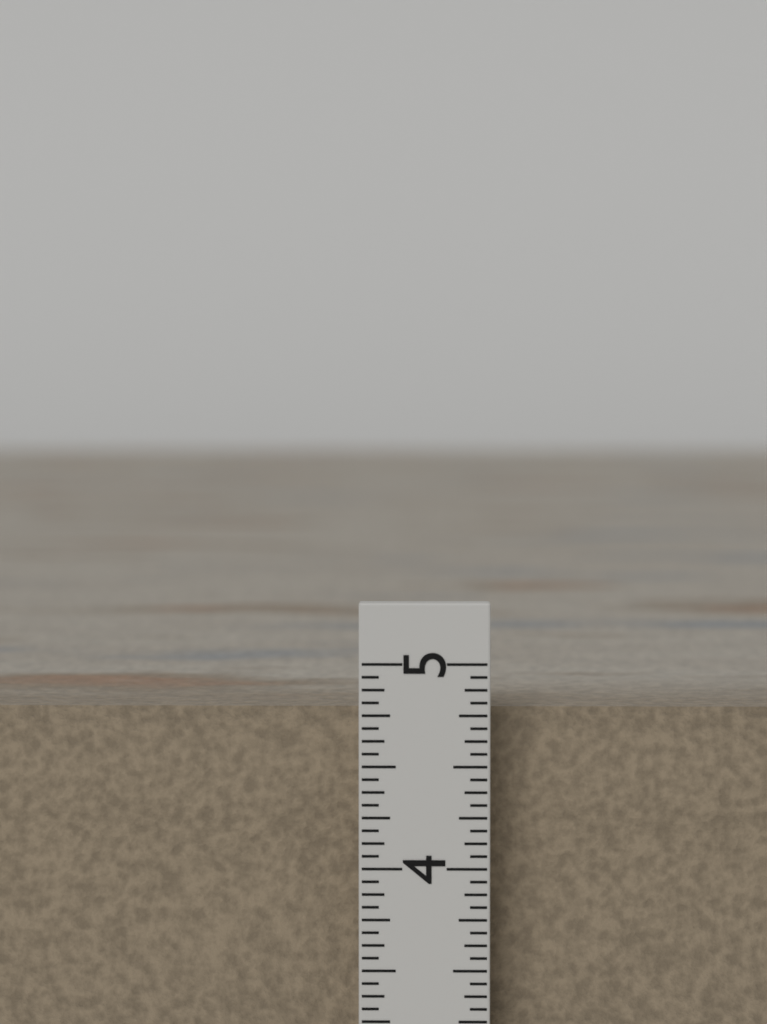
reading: 4.7500 in
